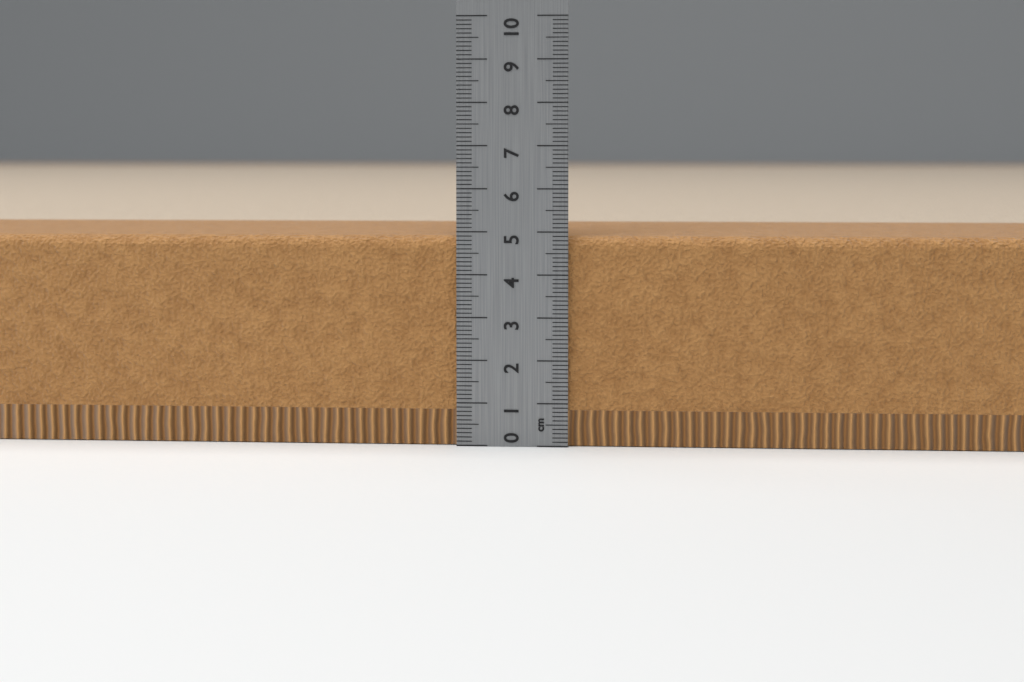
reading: 4.9 cm
